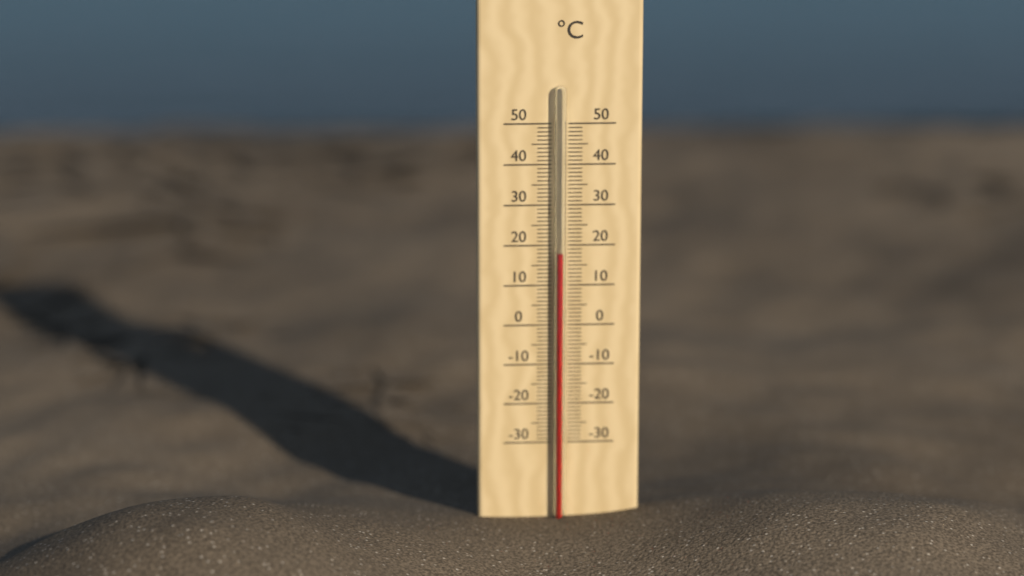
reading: 18 °C
